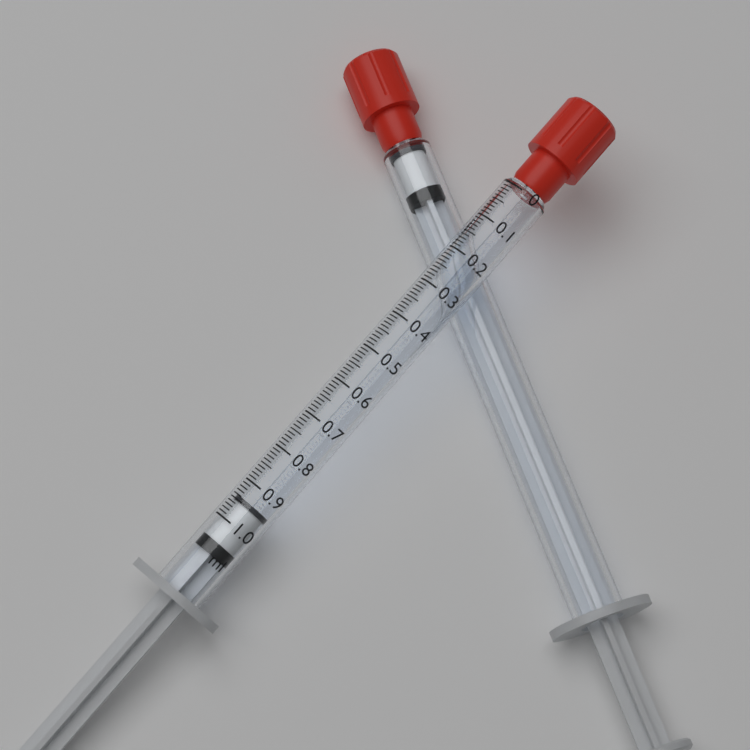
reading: 0.94 ml
